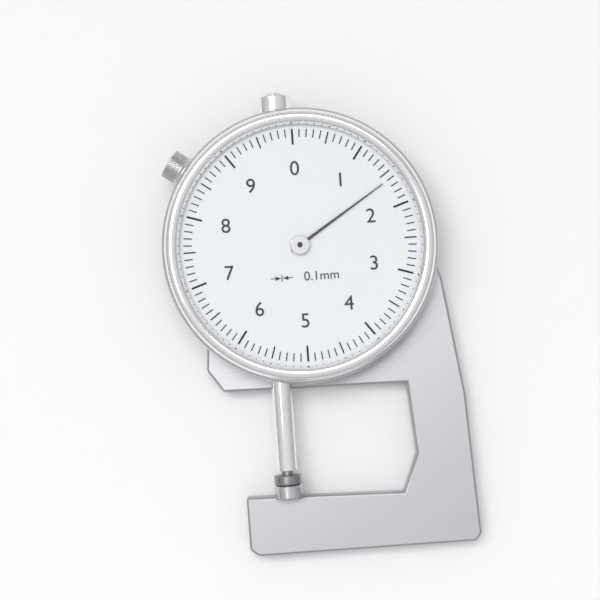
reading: 1.6 mm
